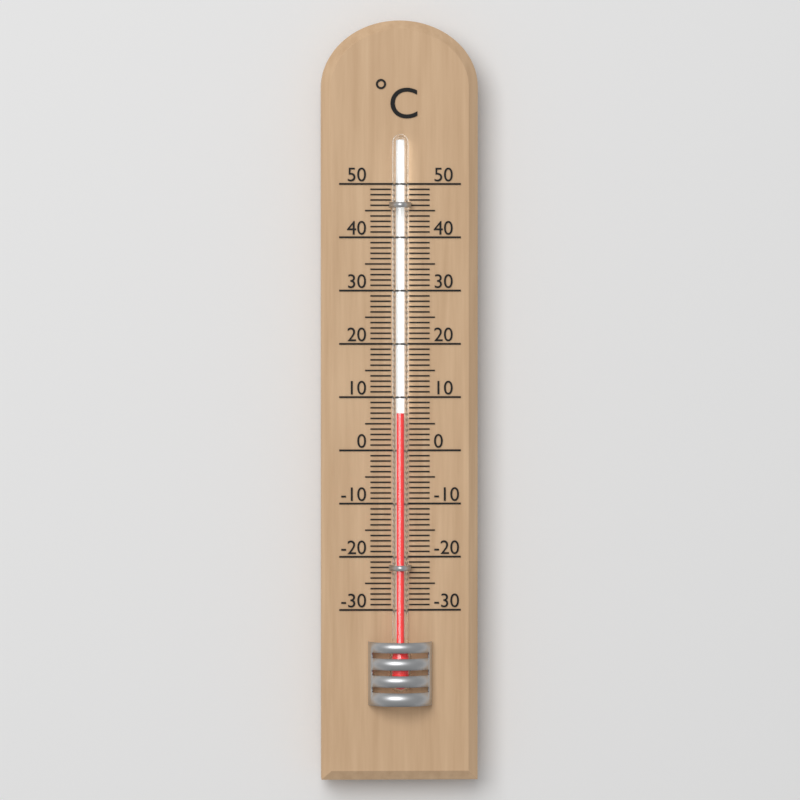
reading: 7 °C
